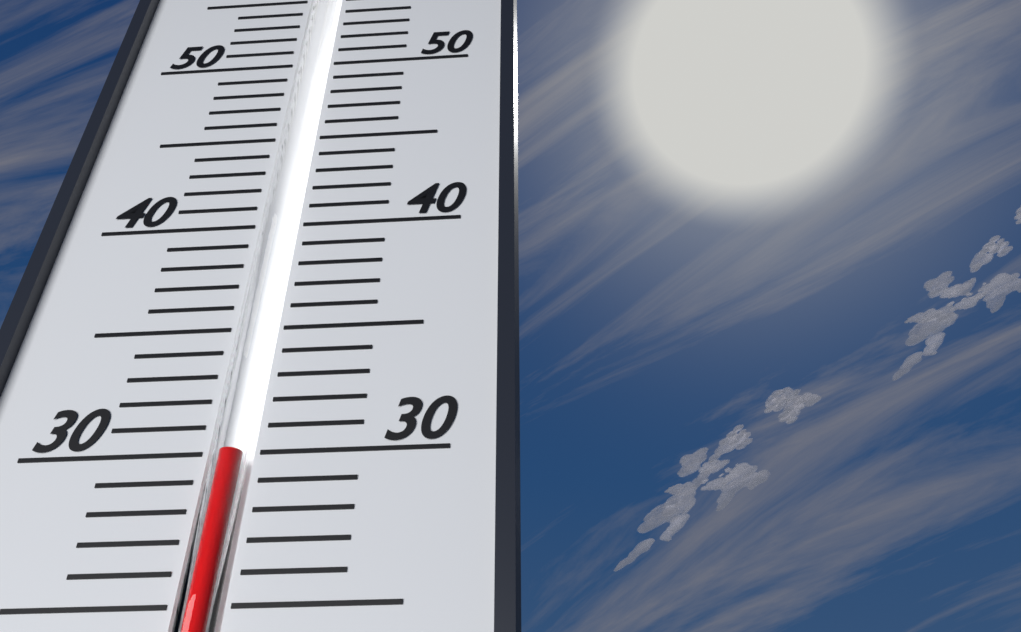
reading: 30 (no unit)
